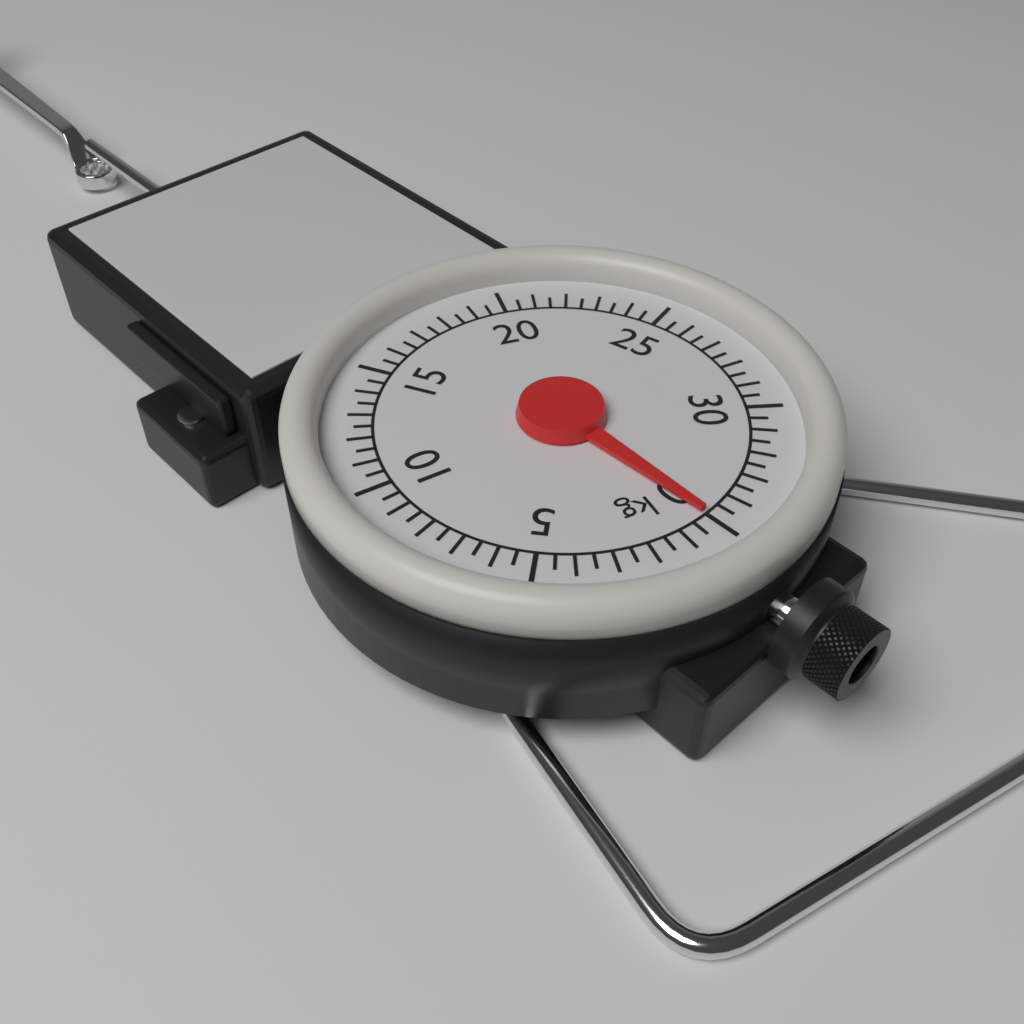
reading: 0.0 kg
